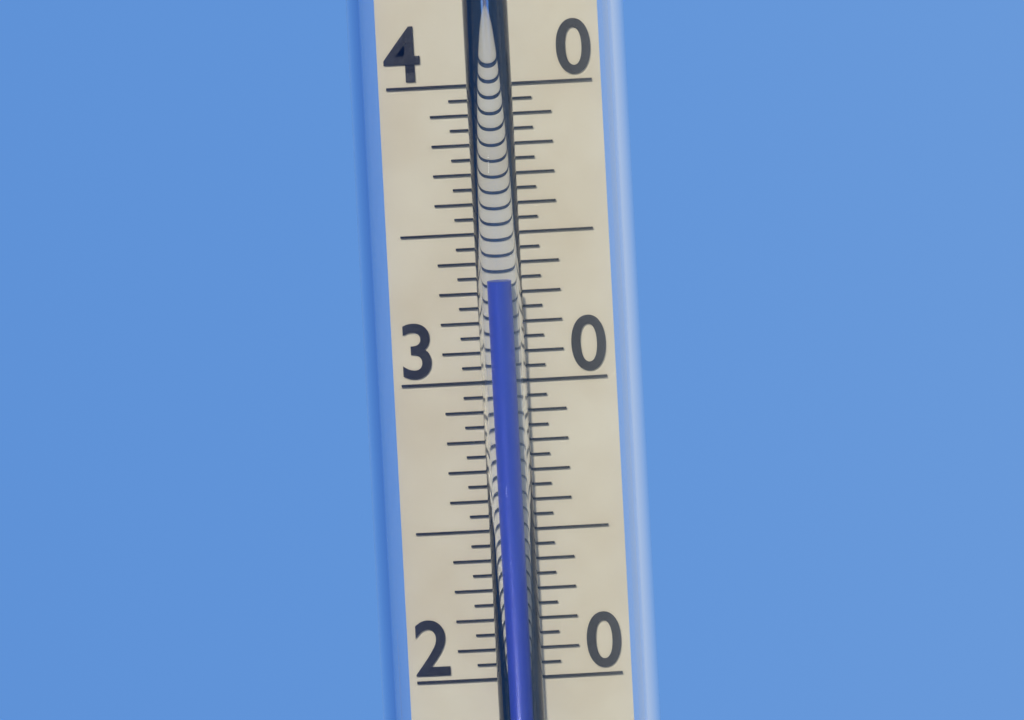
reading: 33.3 (no unit)
